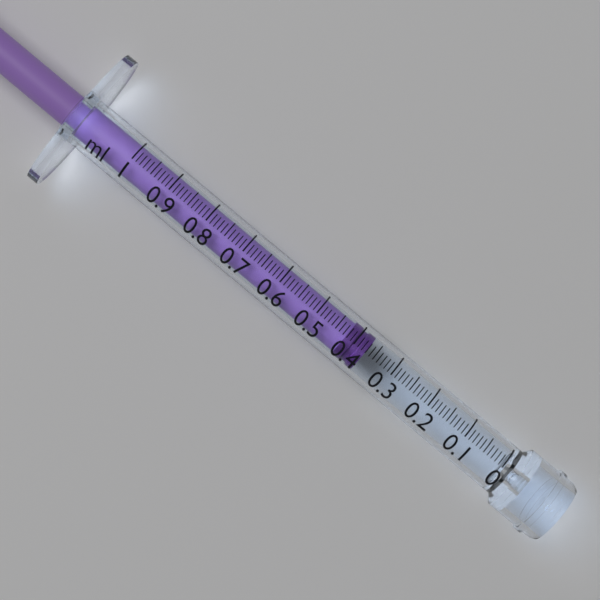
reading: 0.37 ml
